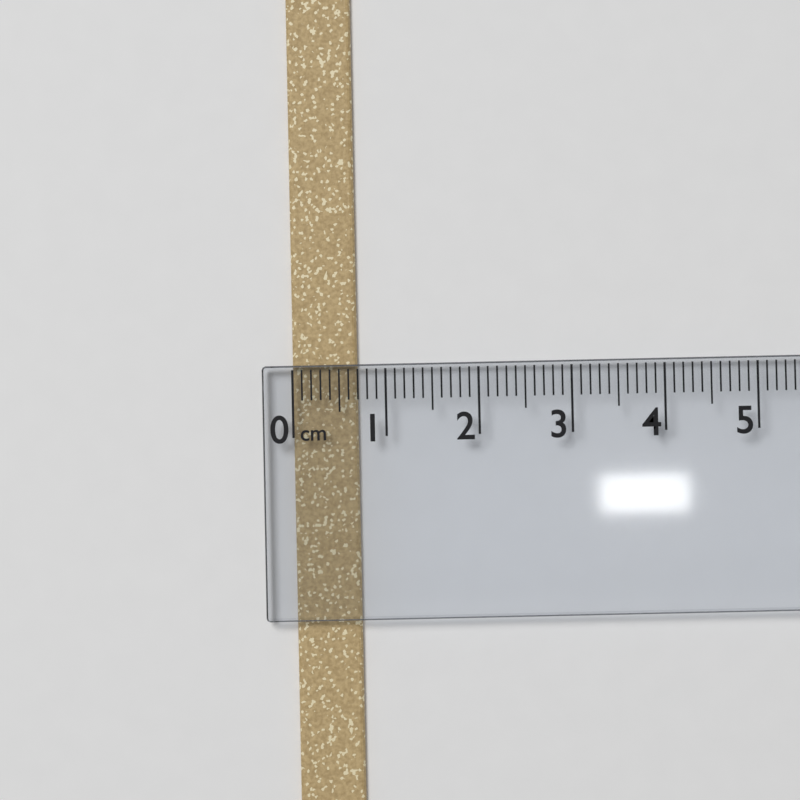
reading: 0.7 cm
